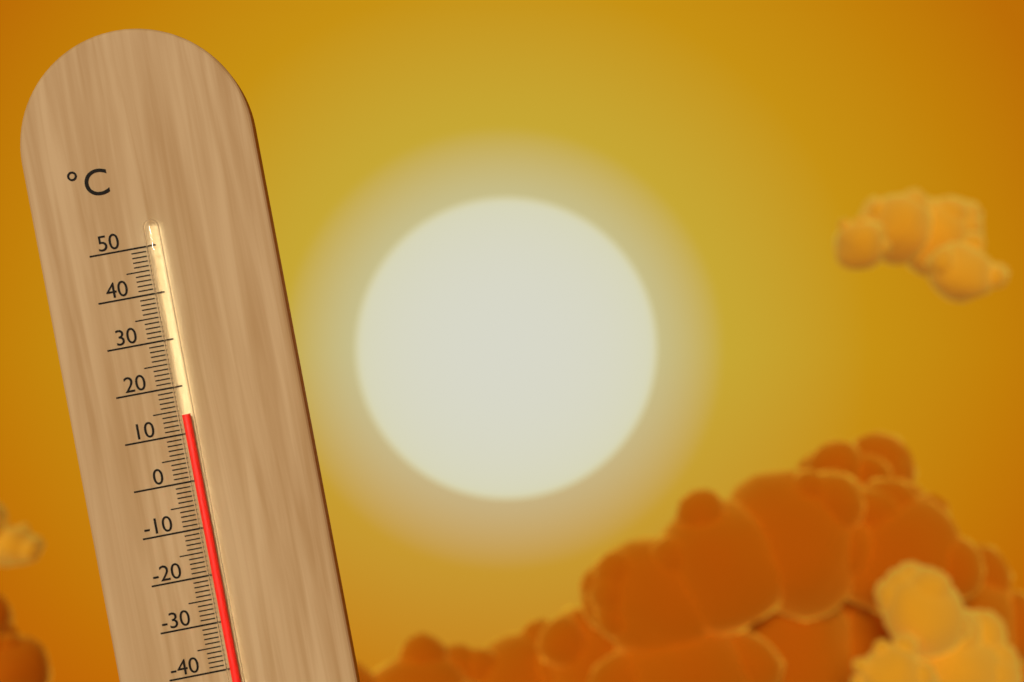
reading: 14 °C
